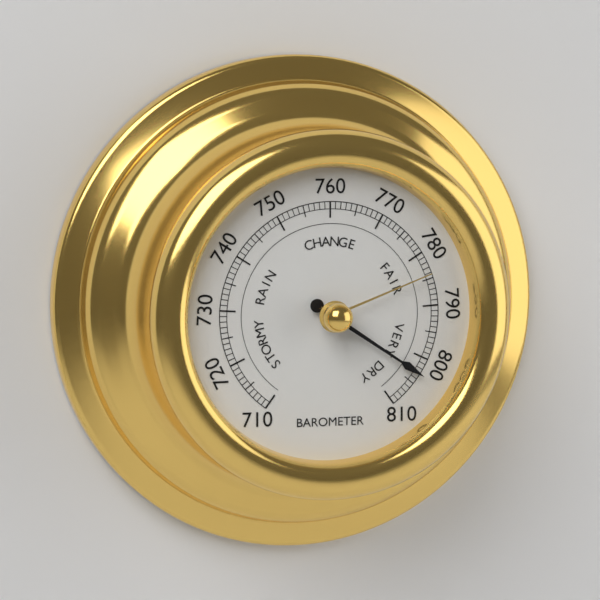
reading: 803 (no unit)
